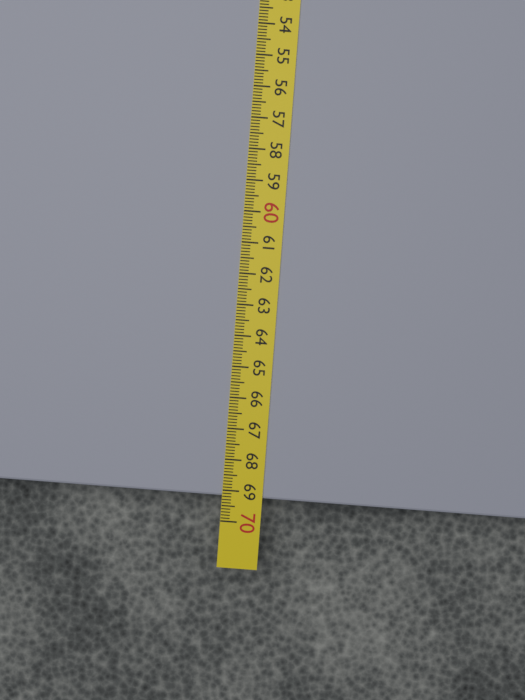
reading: 69.2 cm
